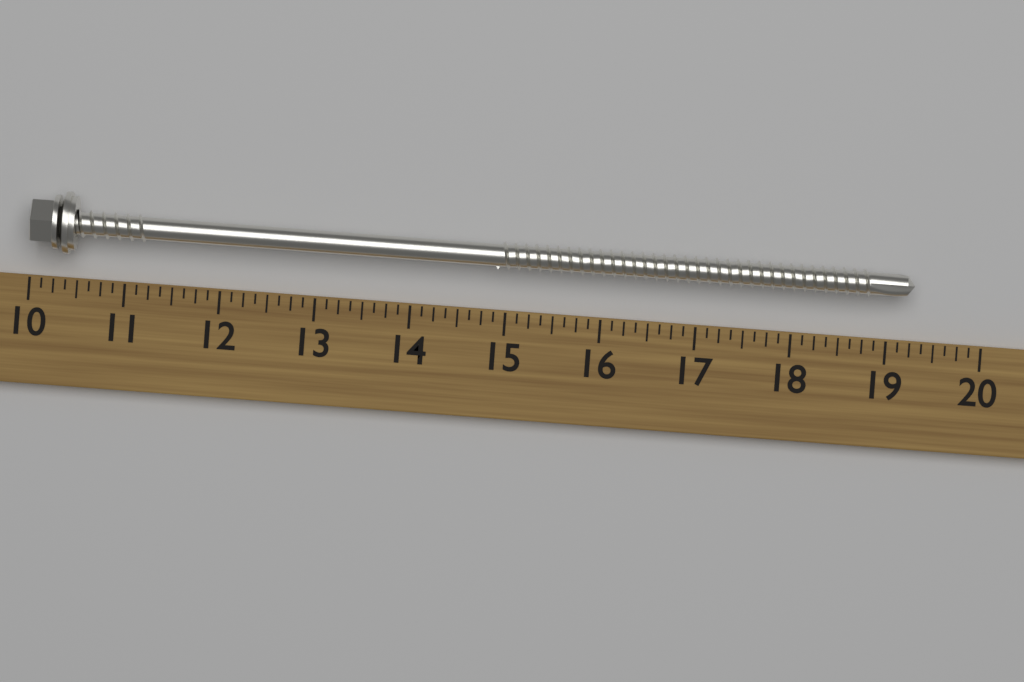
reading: 19.250 (no unit)
